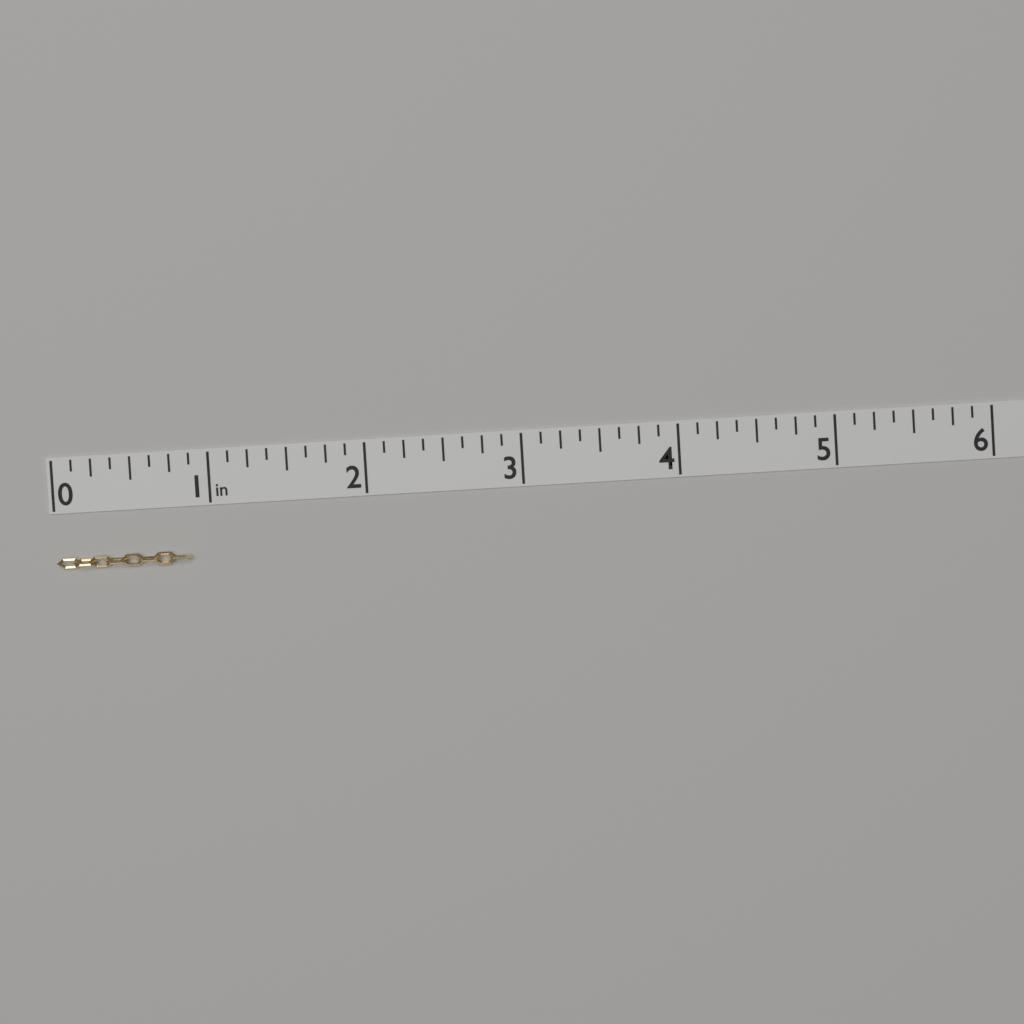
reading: 0.875 in
